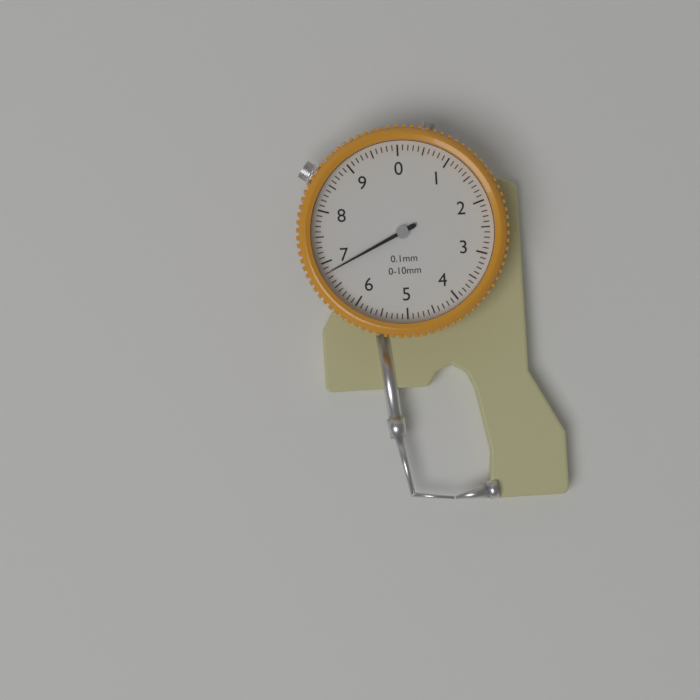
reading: 6.8 mm
